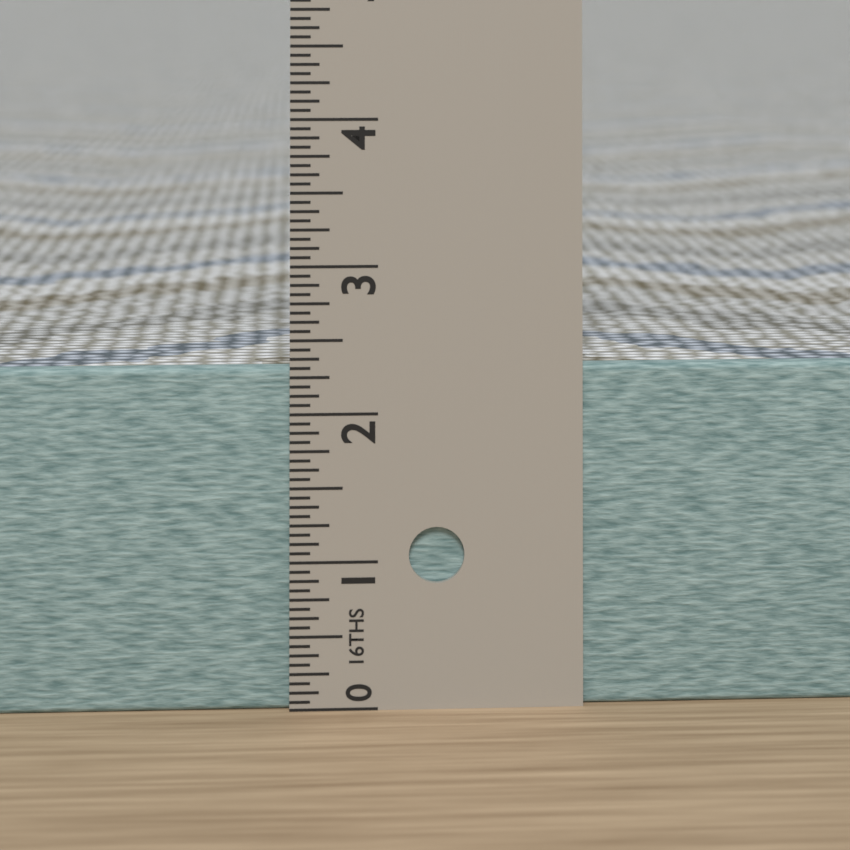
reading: 2.3125 in
